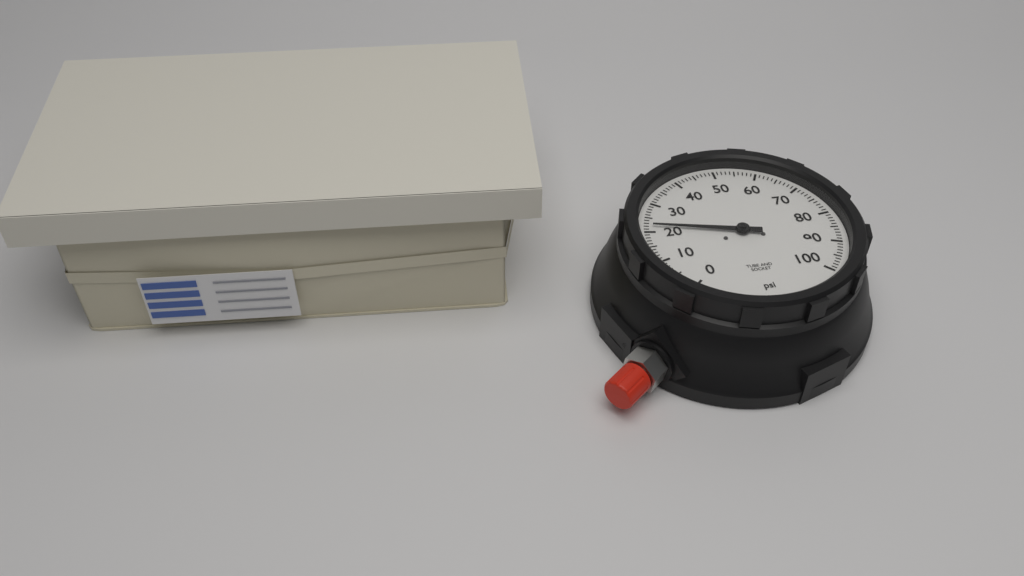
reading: 22 psi
